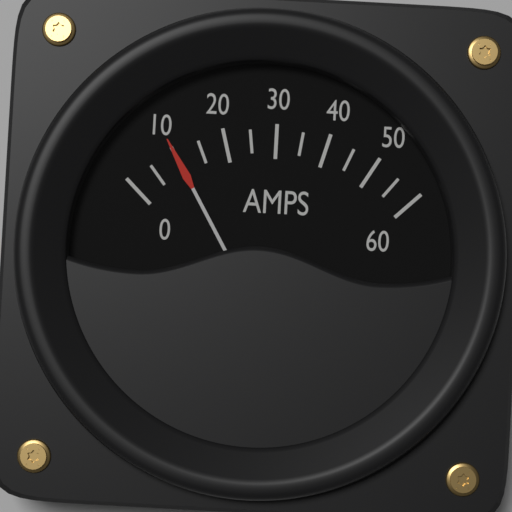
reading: 10 A
